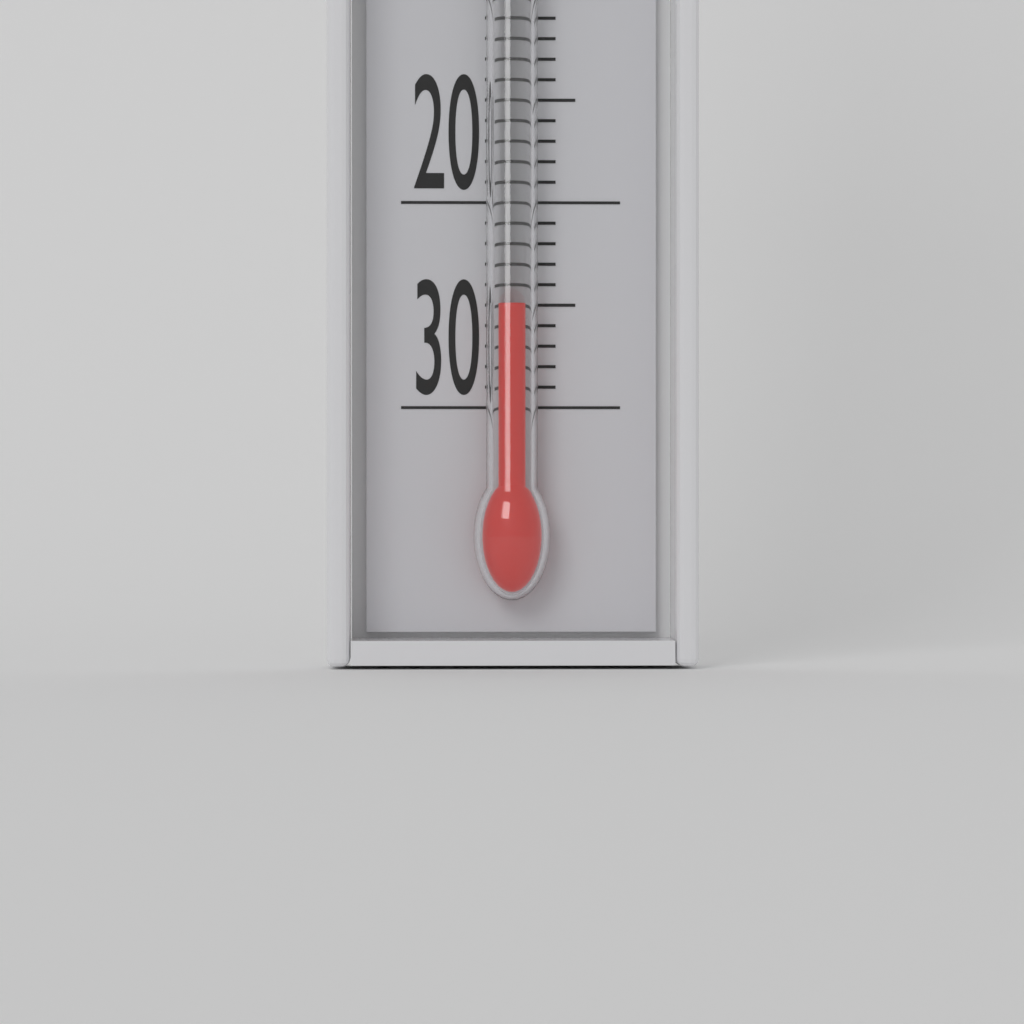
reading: -25 °C
